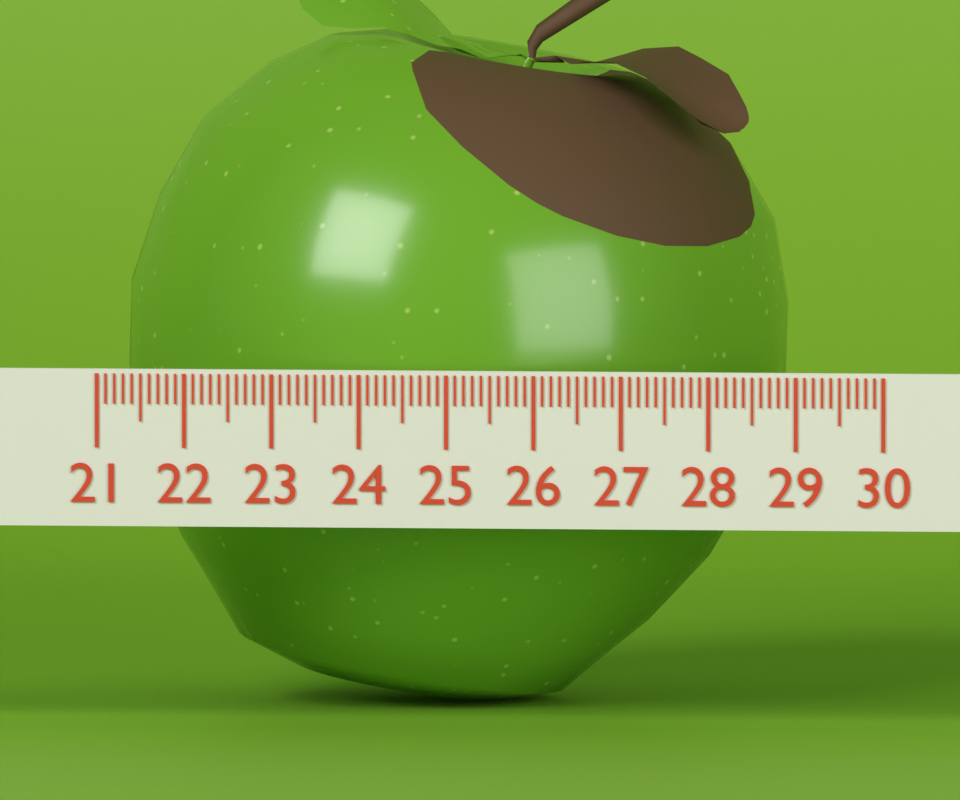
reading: 28.6 (no unit)
